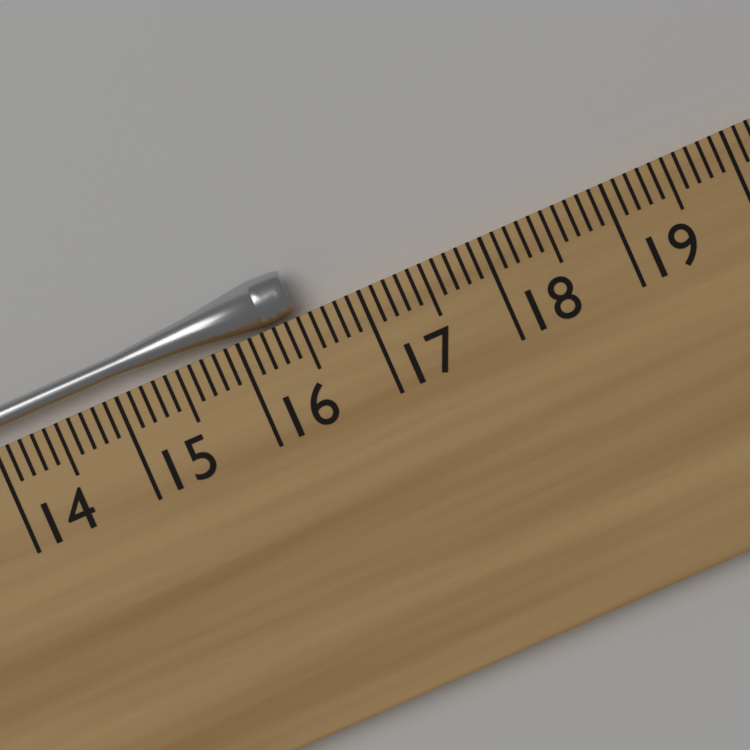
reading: 16.5 cm
